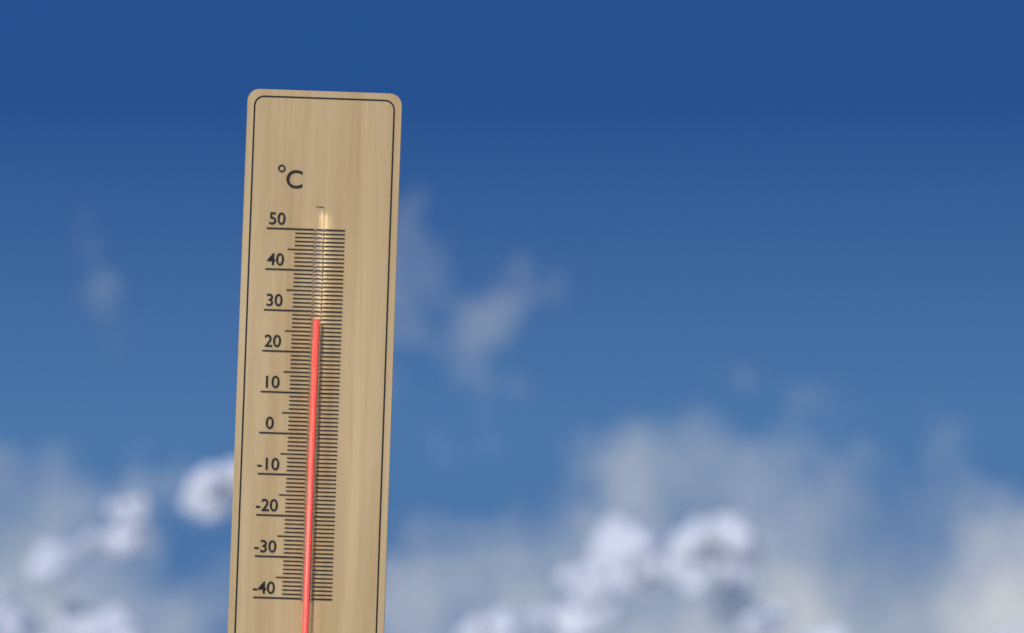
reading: 28 °C
